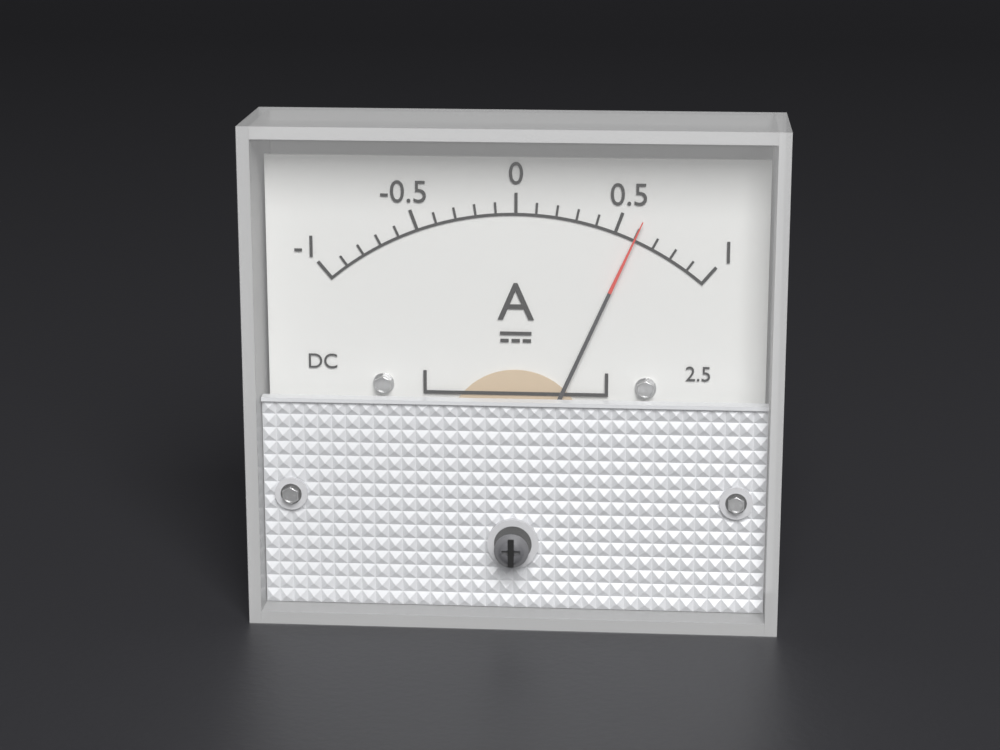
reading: 0.6 A
